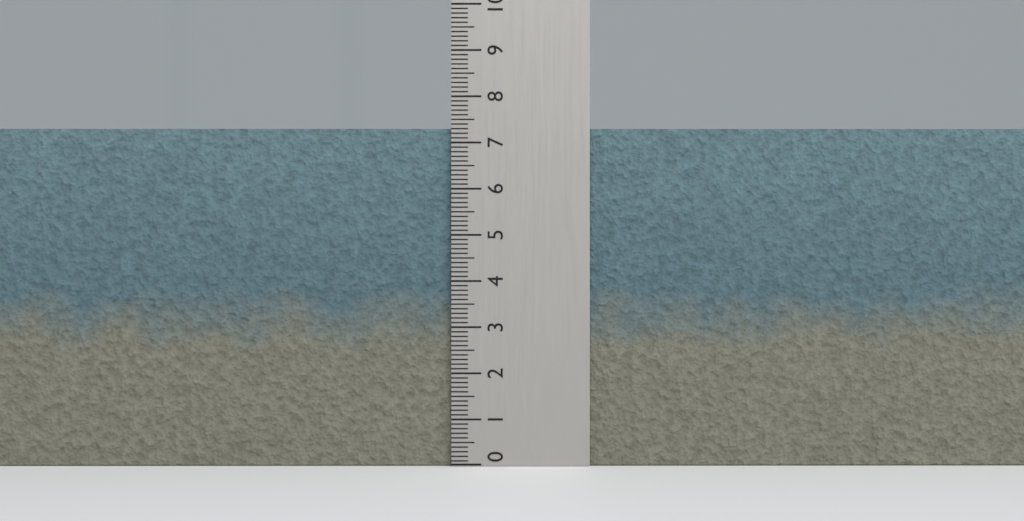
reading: 7.3 (no unit)
